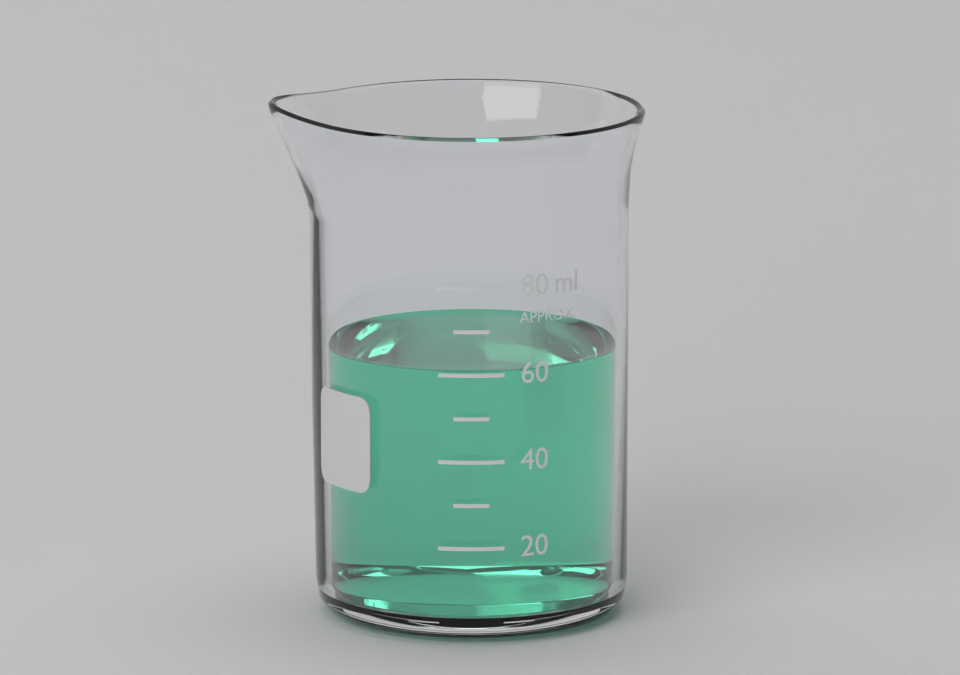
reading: 60 ml
